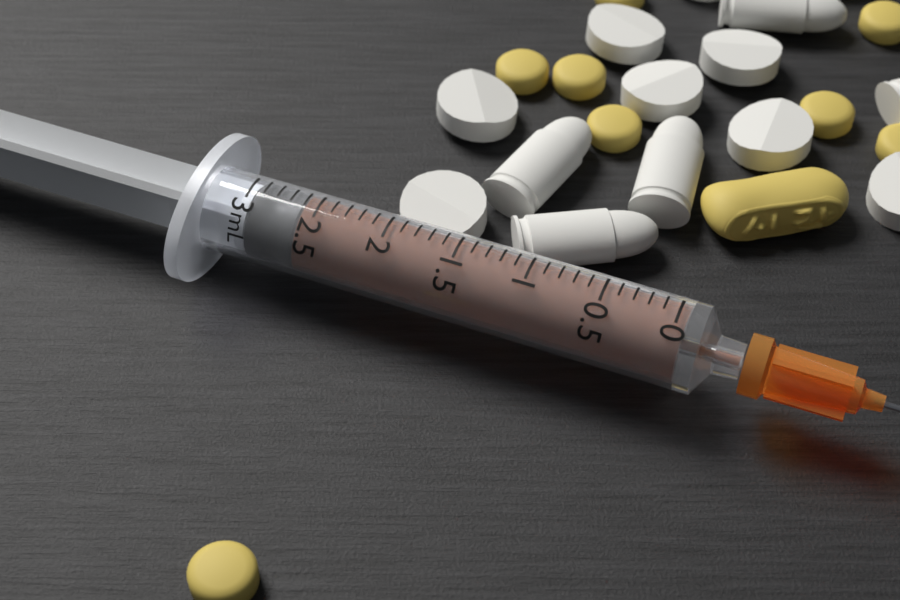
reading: 2.6 mL
